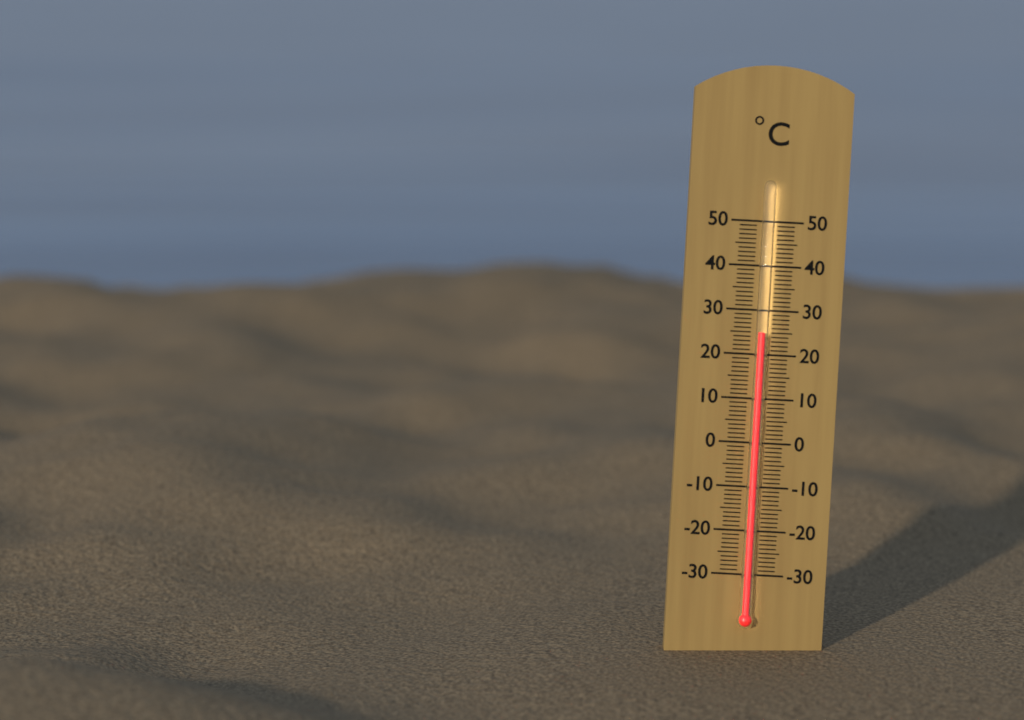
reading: 25 °C
